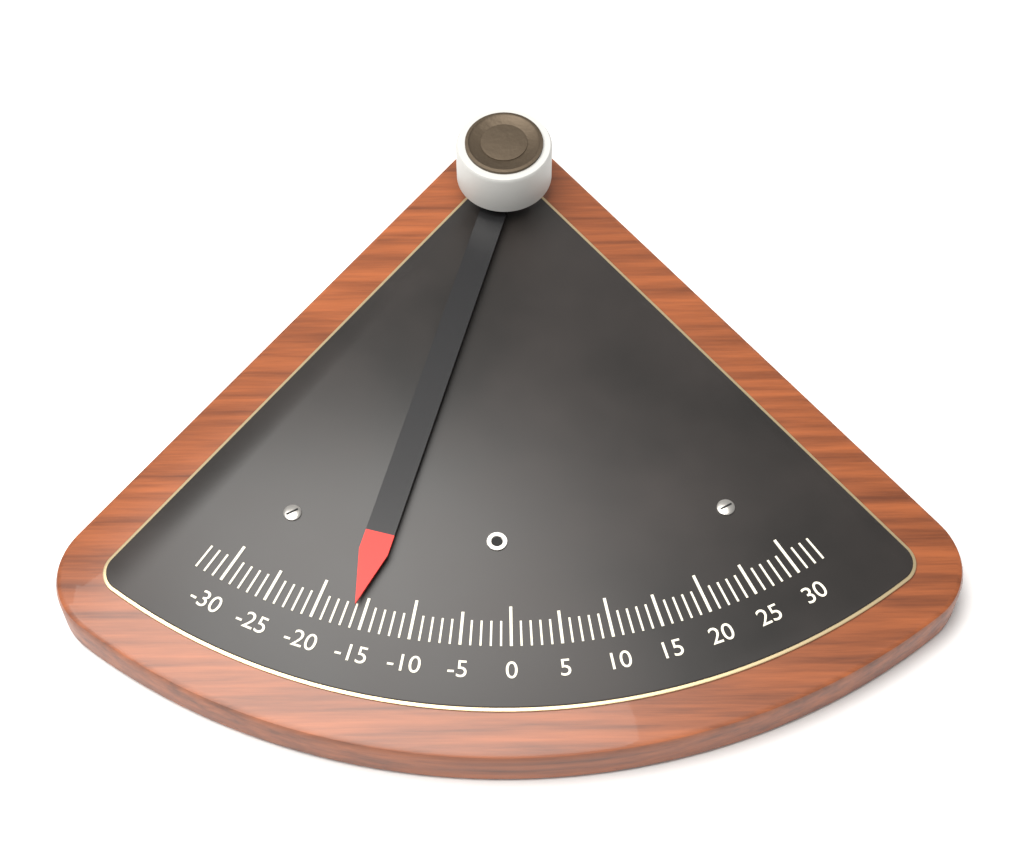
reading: -16 (no unit)
